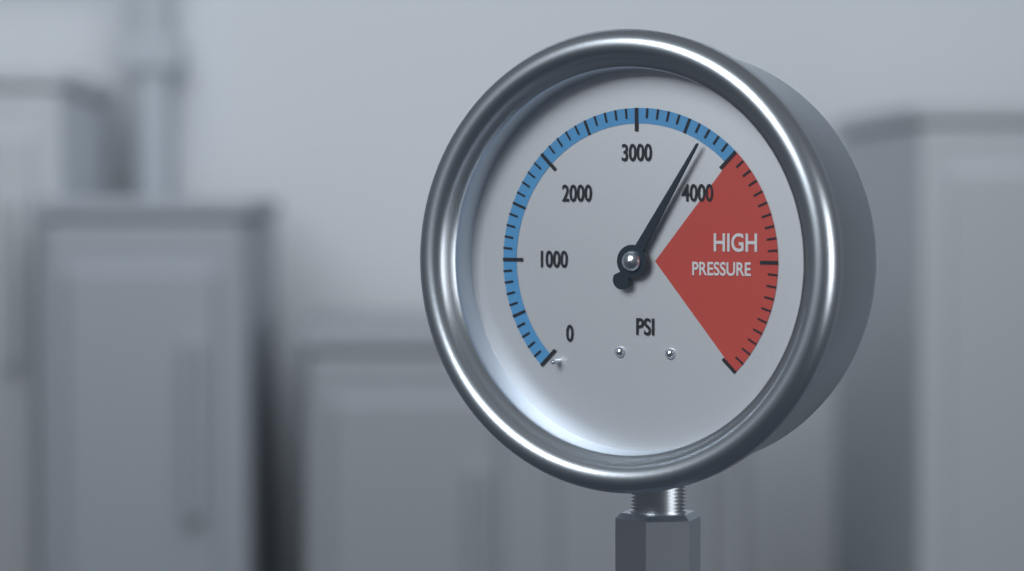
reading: 3700 psi
